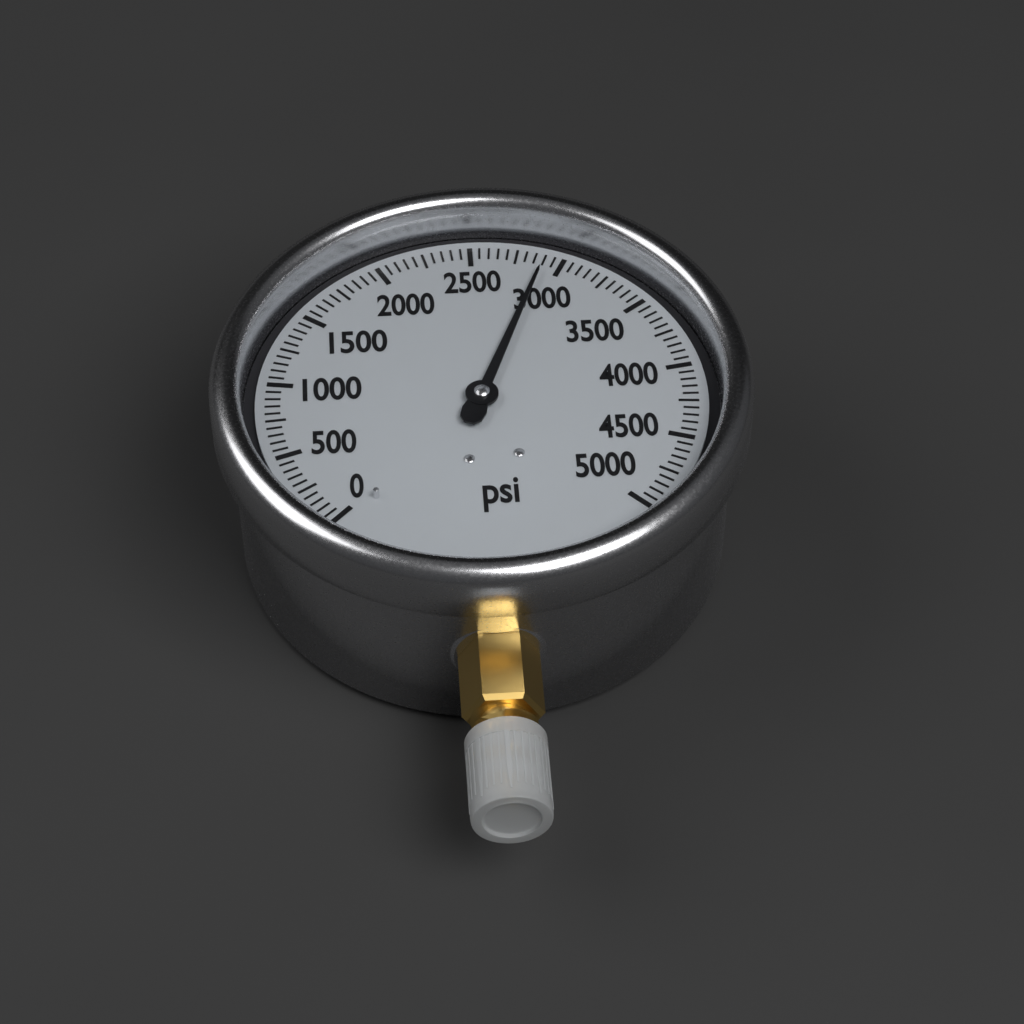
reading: 2900 psi
